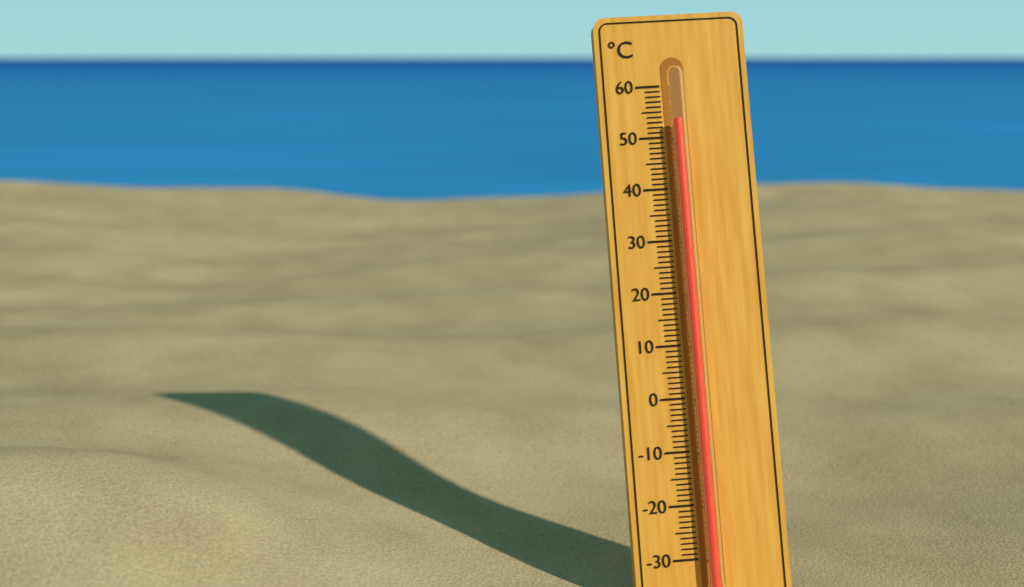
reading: 53 °C
